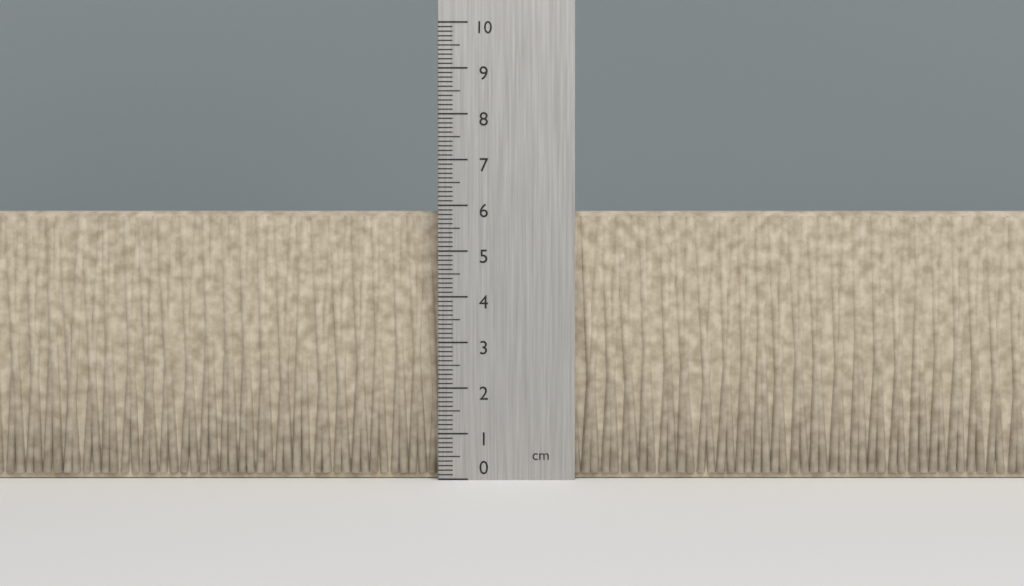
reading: 5.9 cm
